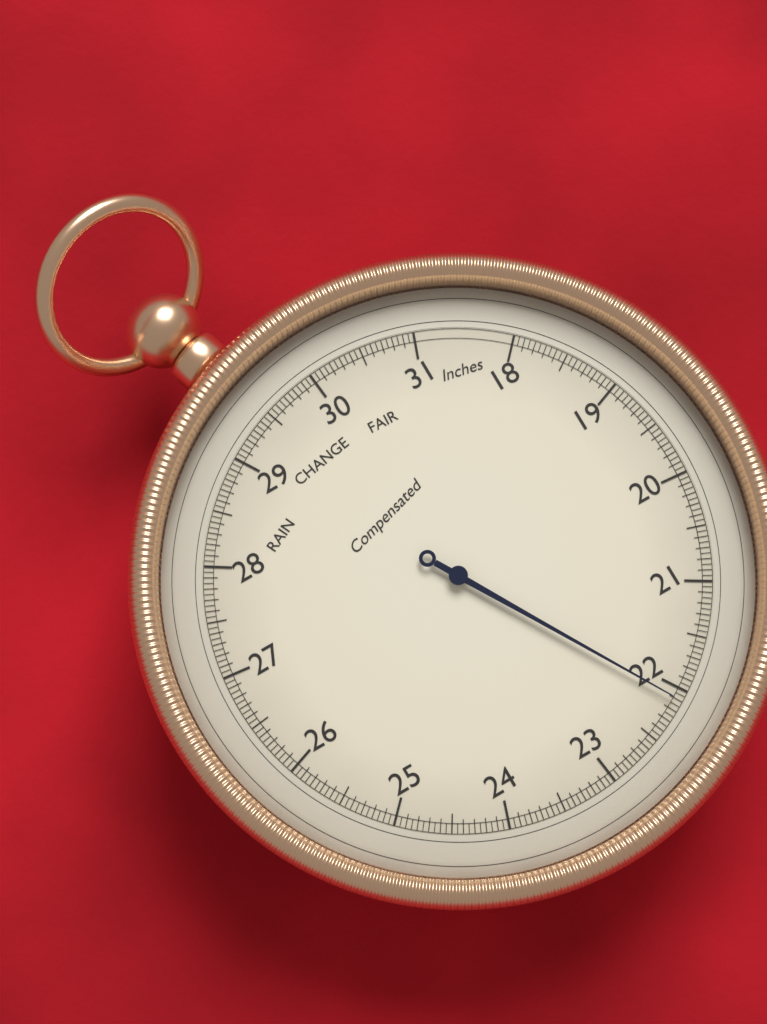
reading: 22.10 inHg
